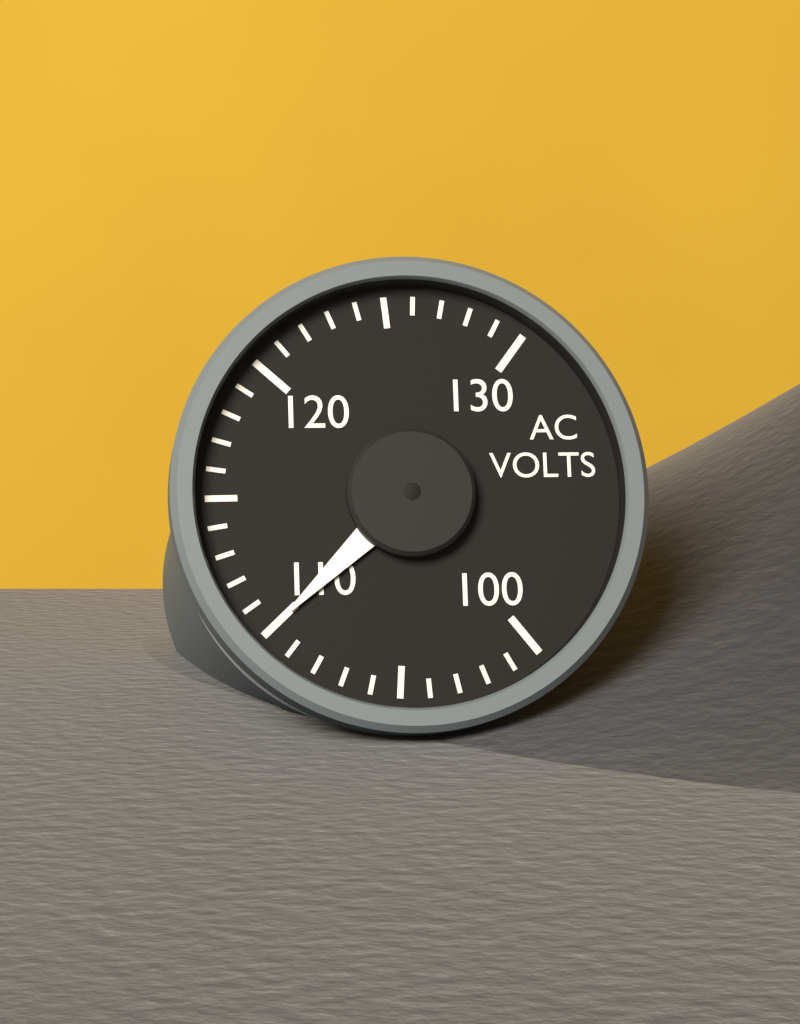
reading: 110 V
